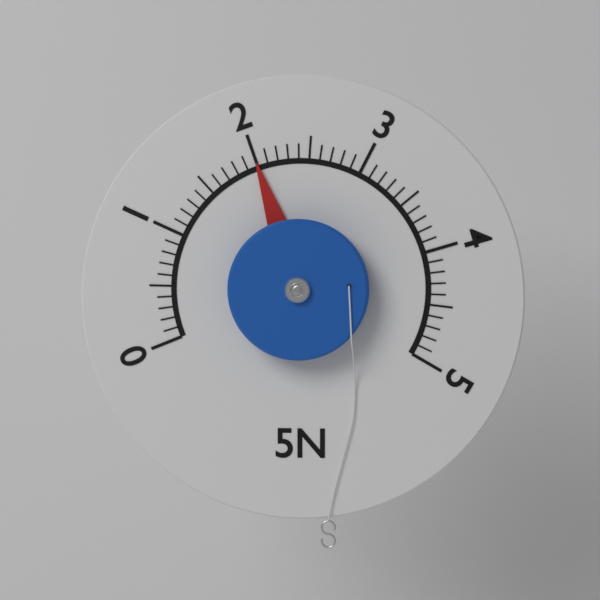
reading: 2.0 N
